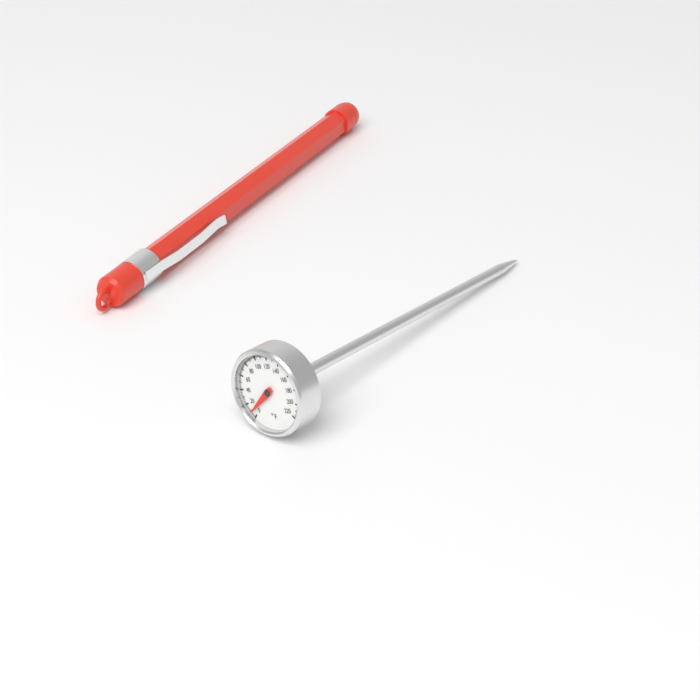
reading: 8 °F
